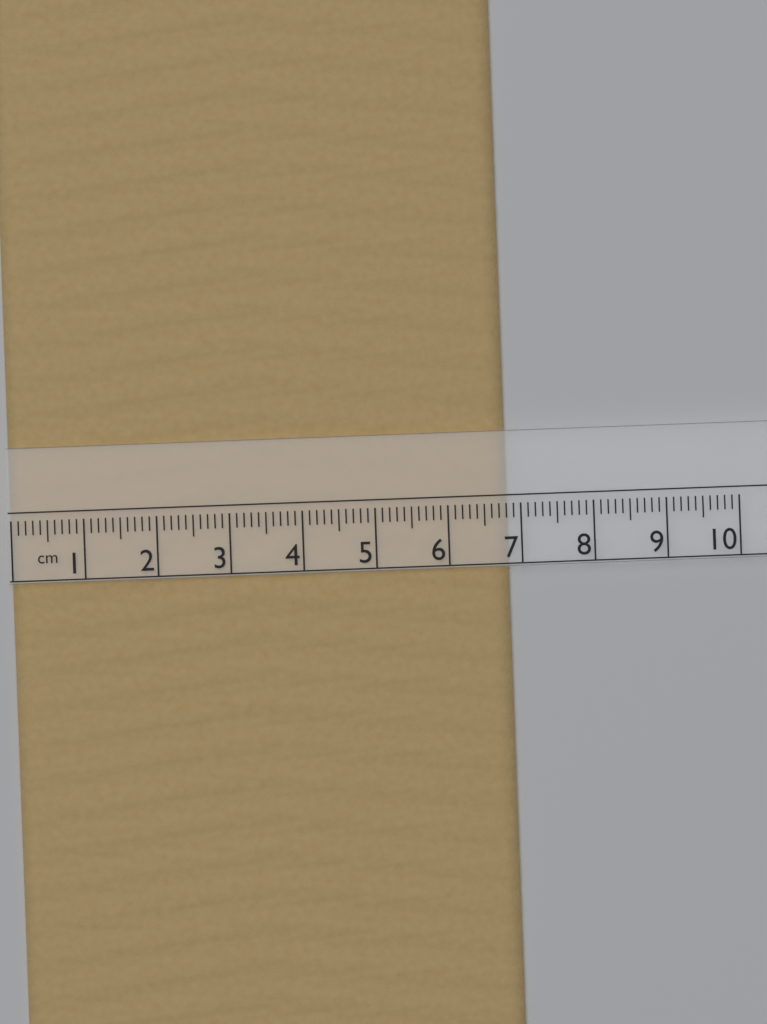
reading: 6.8 cm
